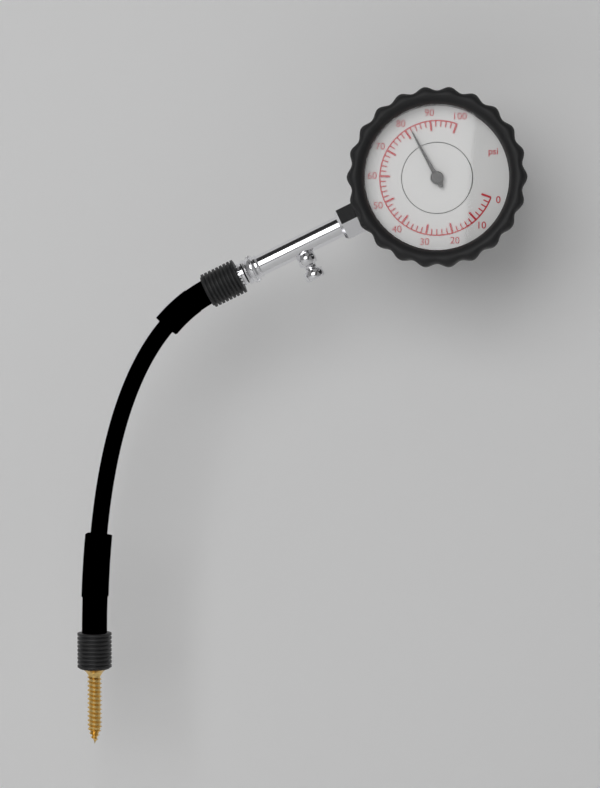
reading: 82 psi
